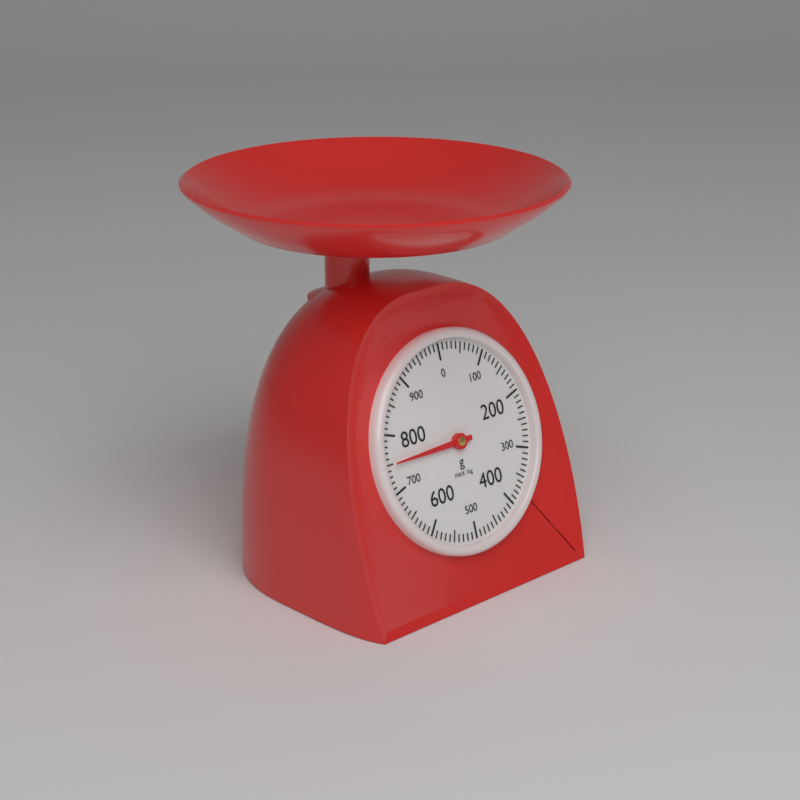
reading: 750 g
